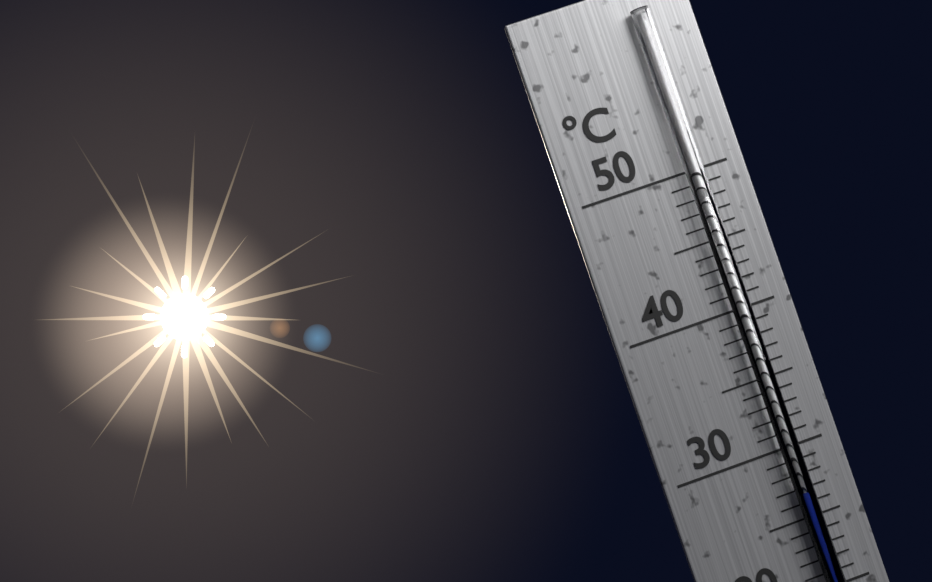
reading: 27 °C
